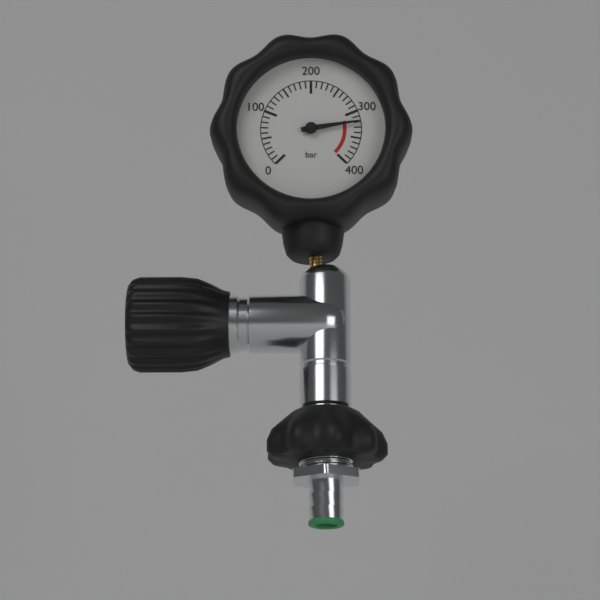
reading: 320 bar
